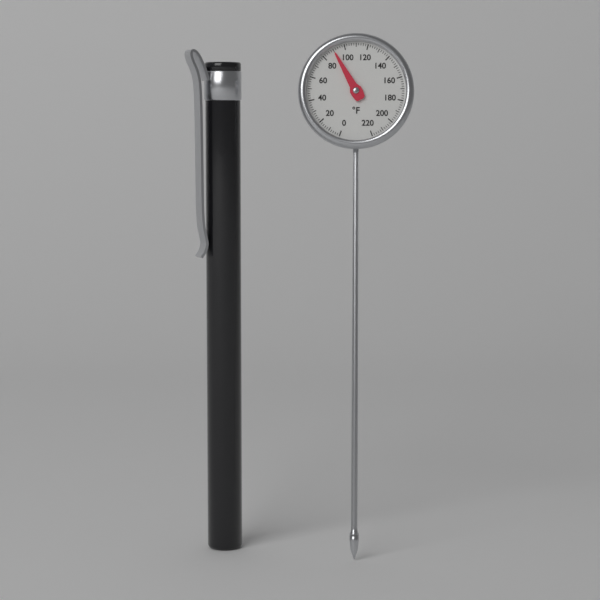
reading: 90 °F
